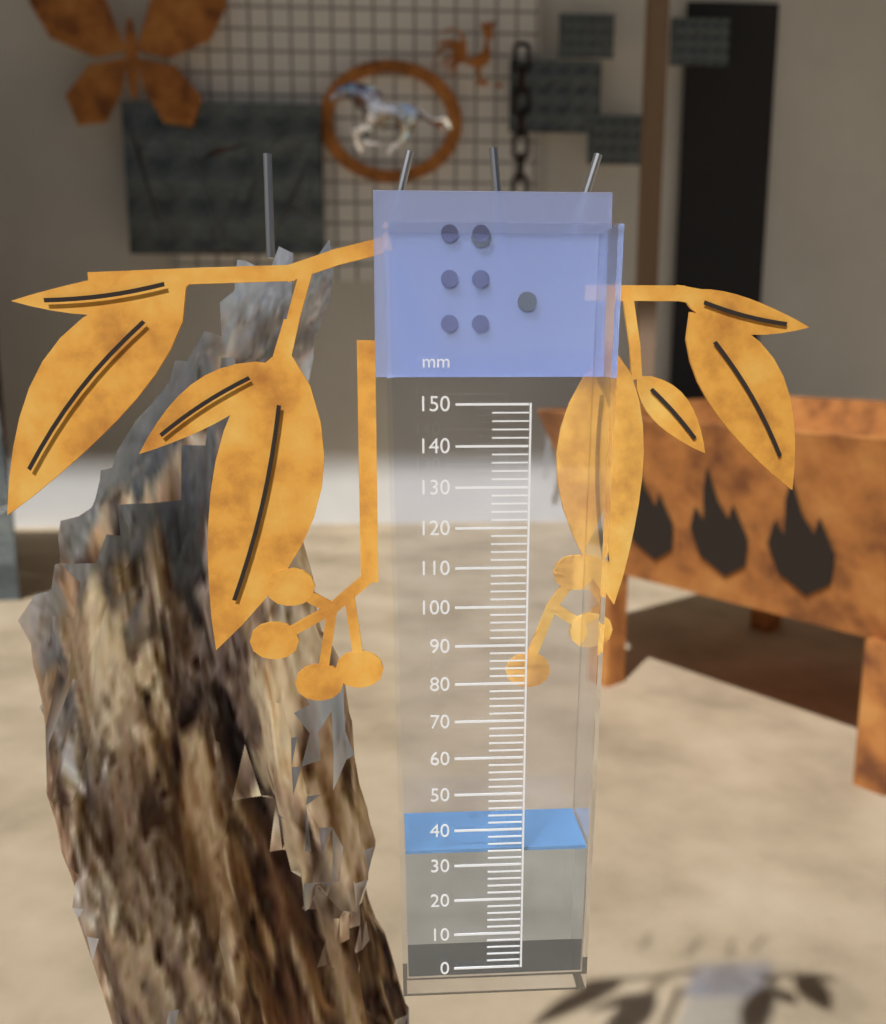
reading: 34 mm
